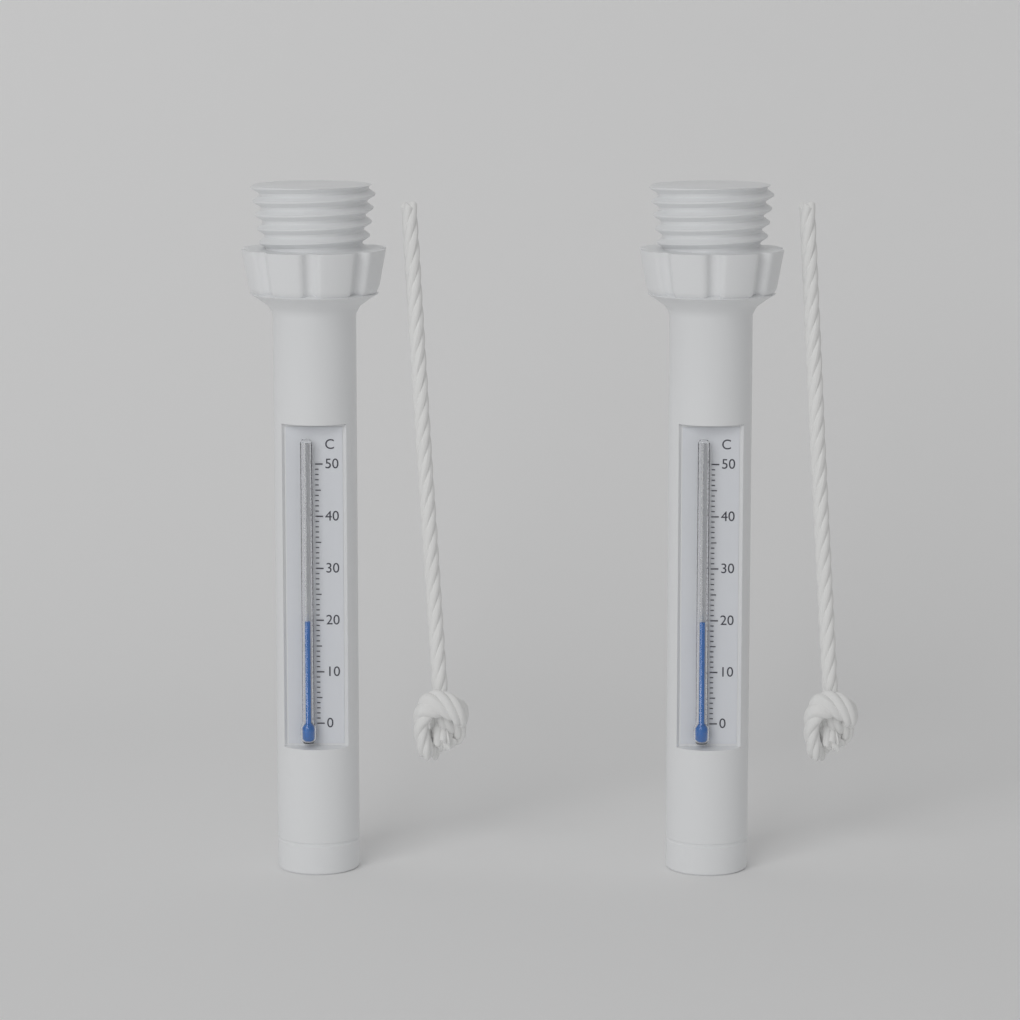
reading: 20 °C
